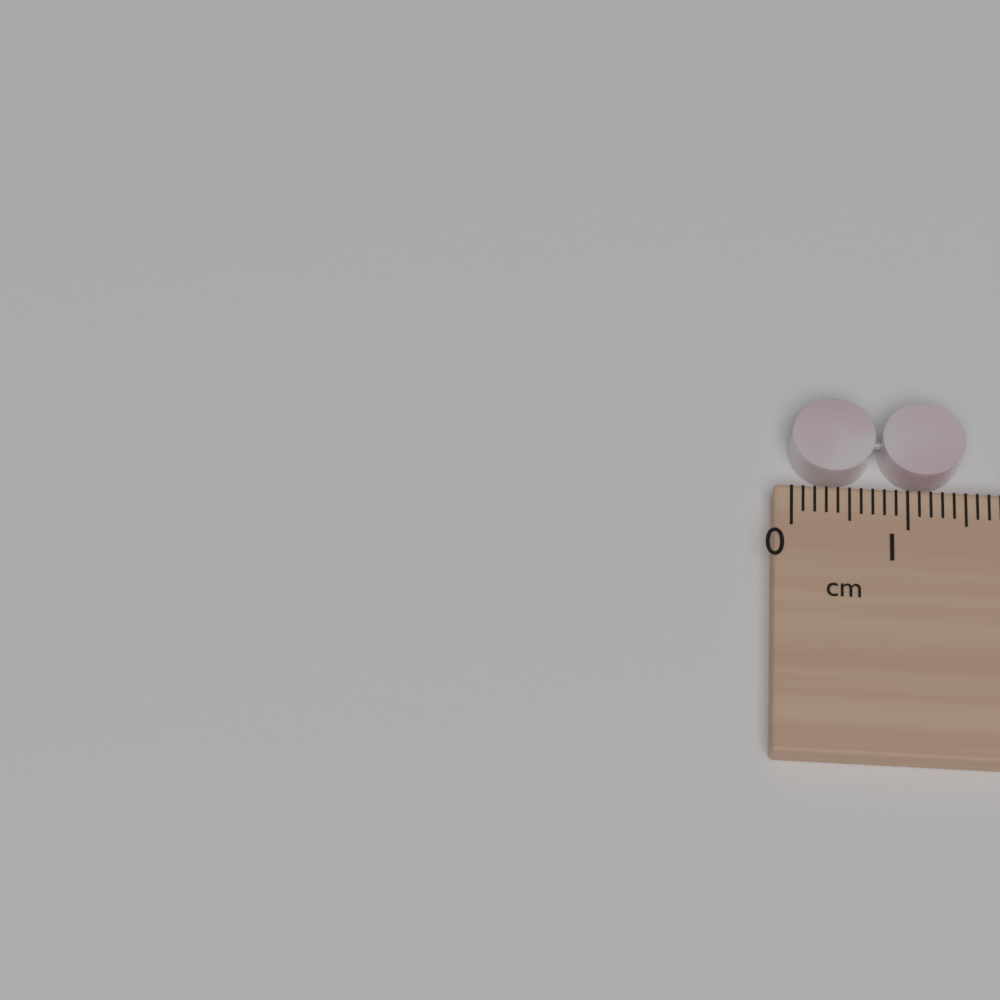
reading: 1.5 cm
